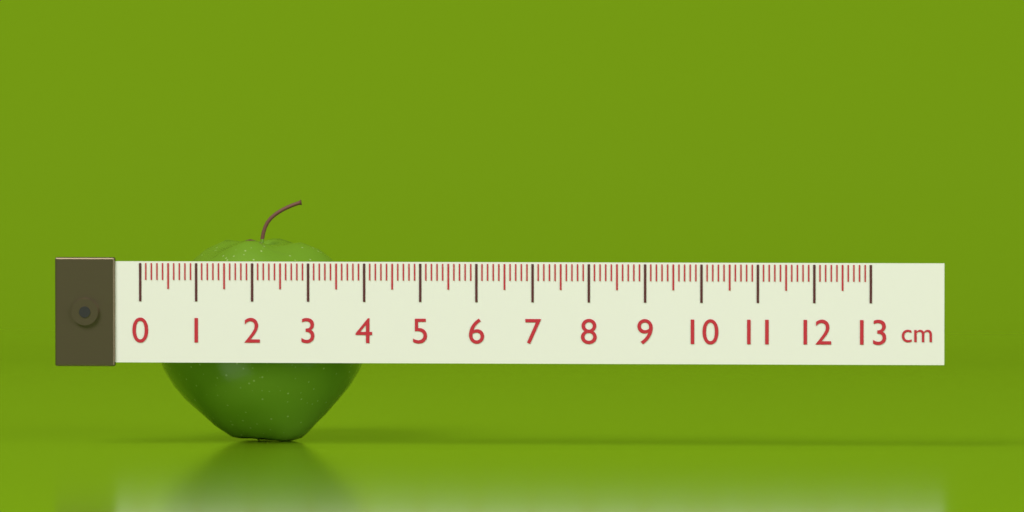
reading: 3.9 cm
